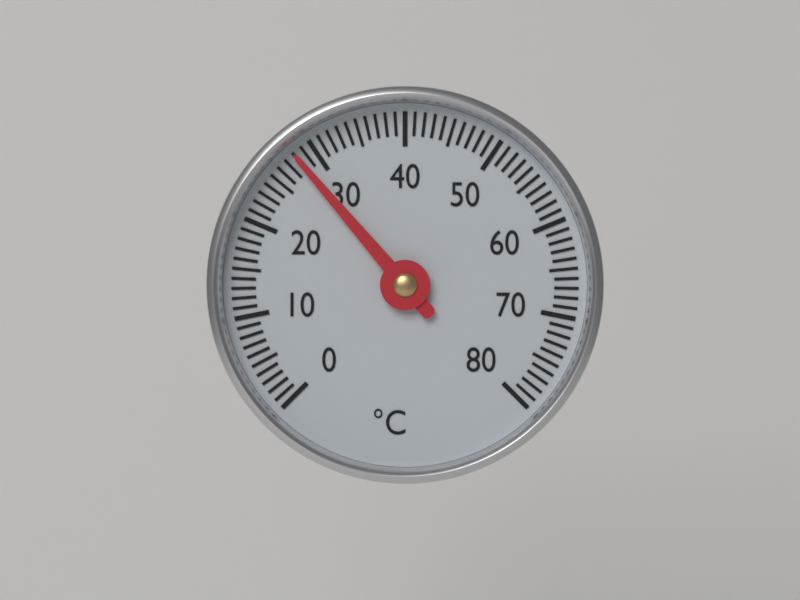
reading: 28 °C
